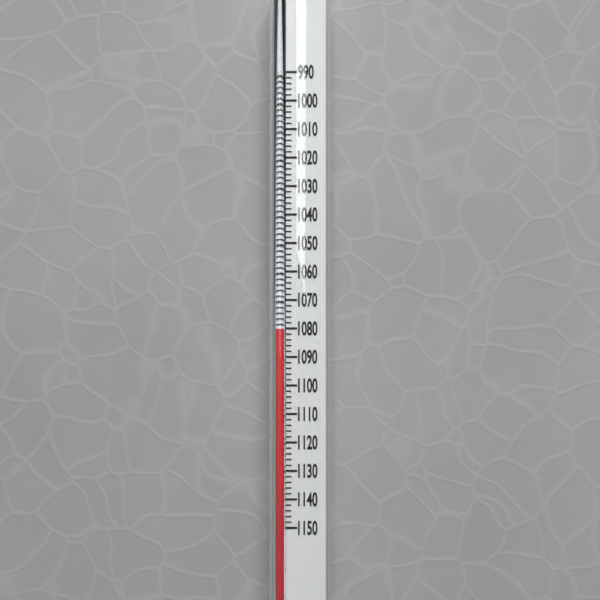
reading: 1080 (no unit)
